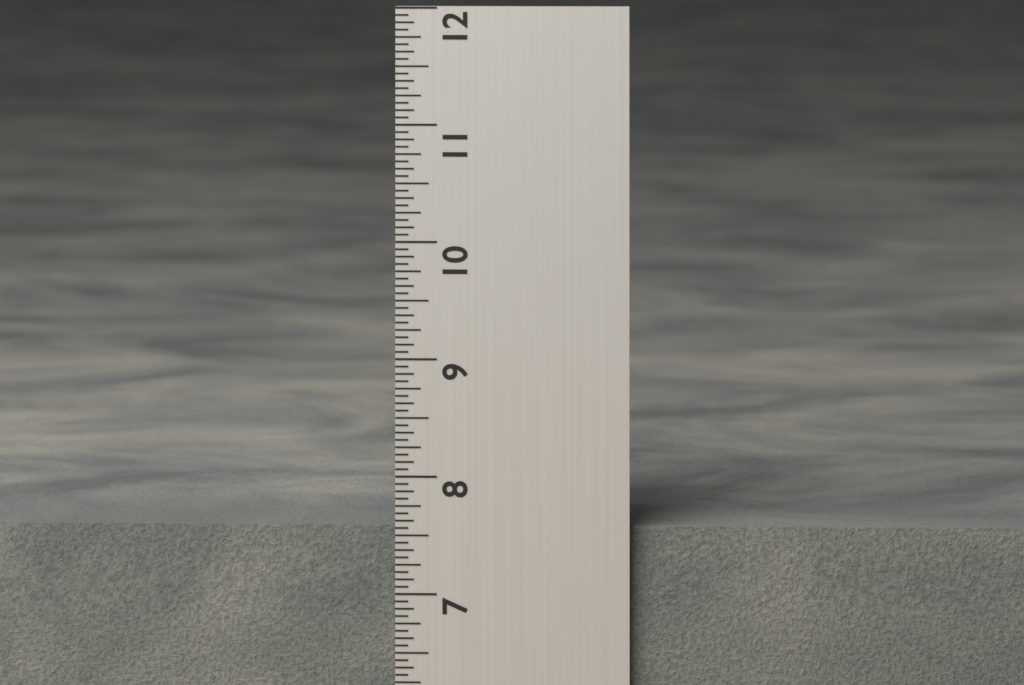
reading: 7.5625 in
